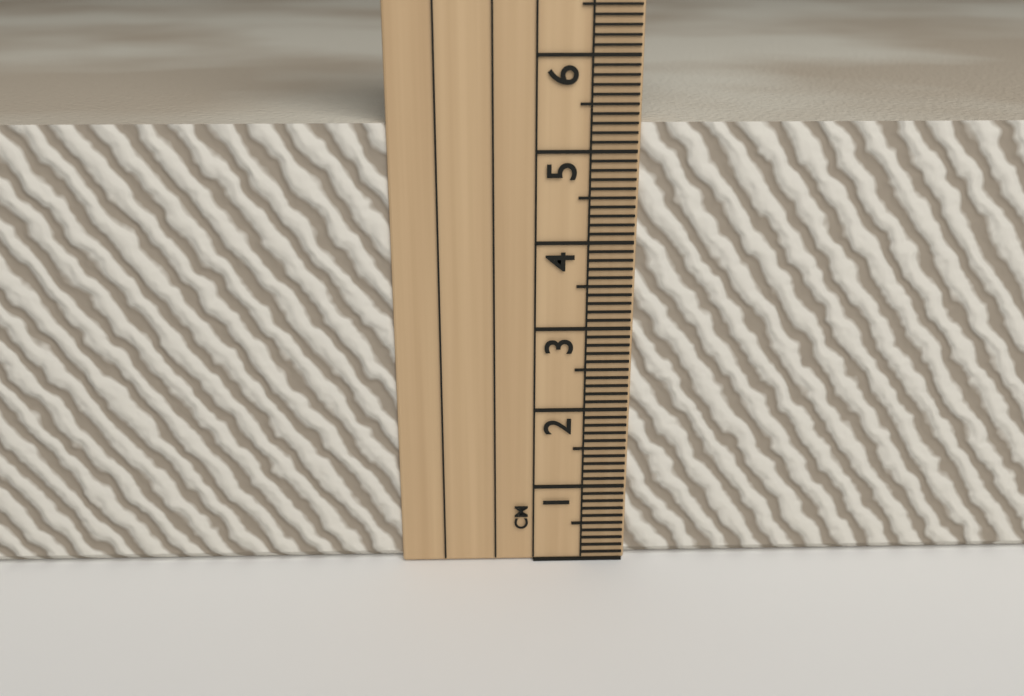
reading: 5.3 cm
